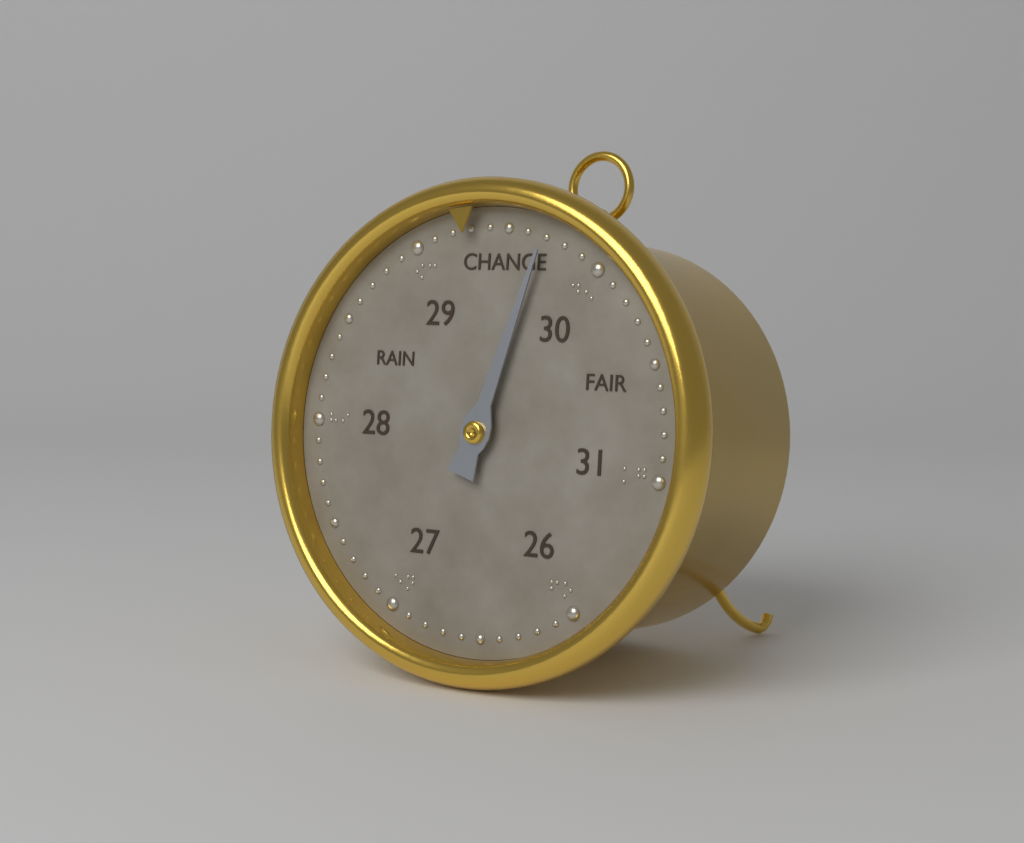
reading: 29.7 (no unit)
